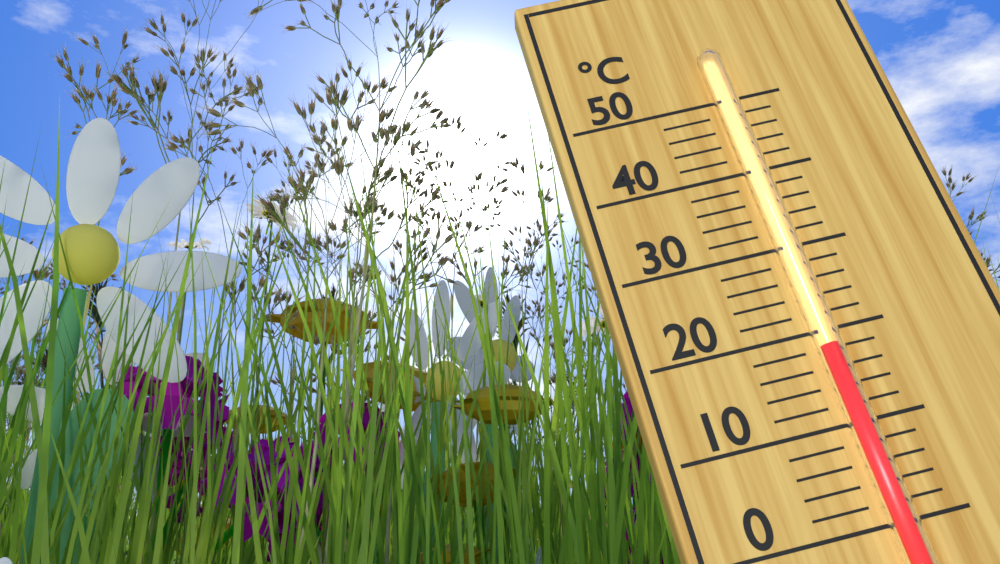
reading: 18 °C
